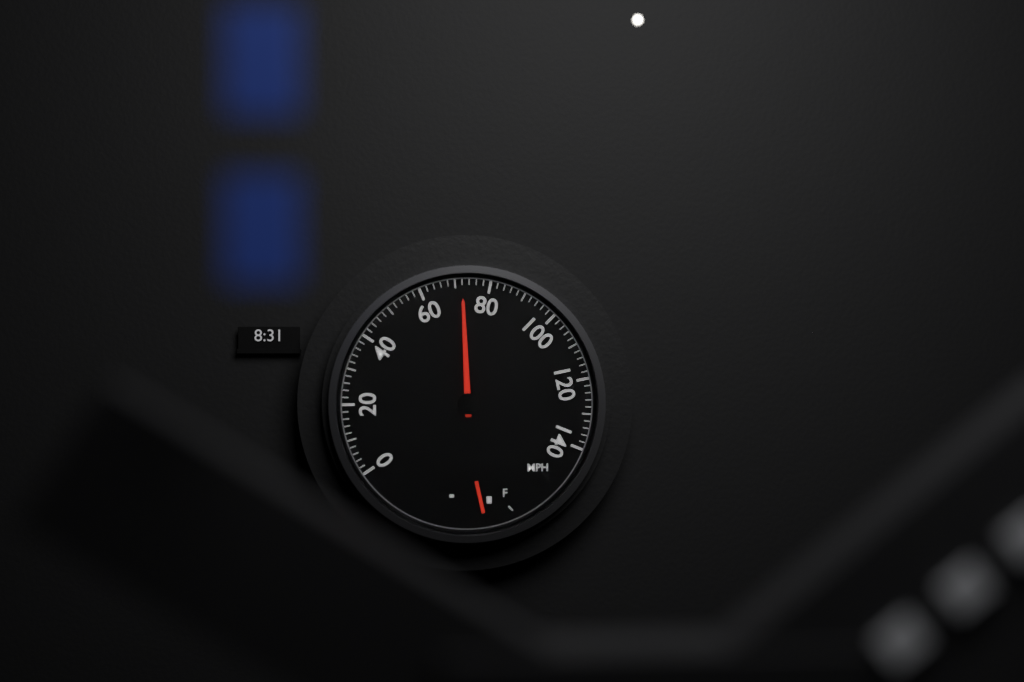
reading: 72 mph
